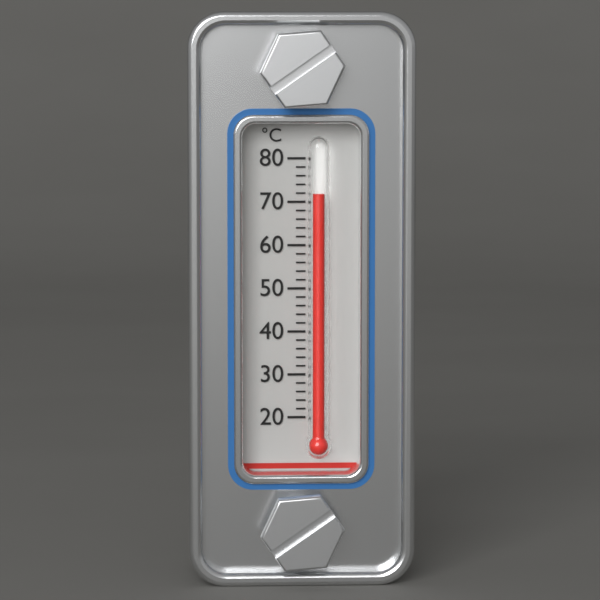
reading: 72 °C
